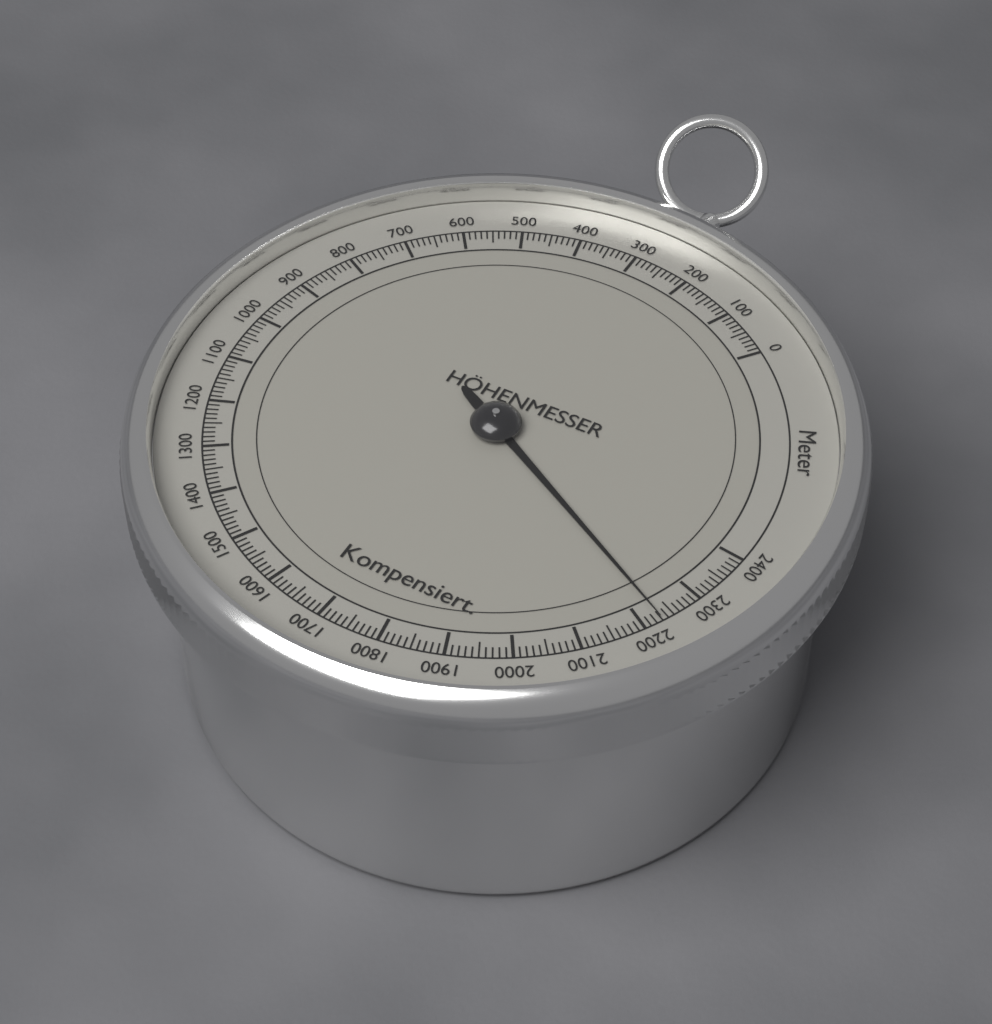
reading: 2230 m
